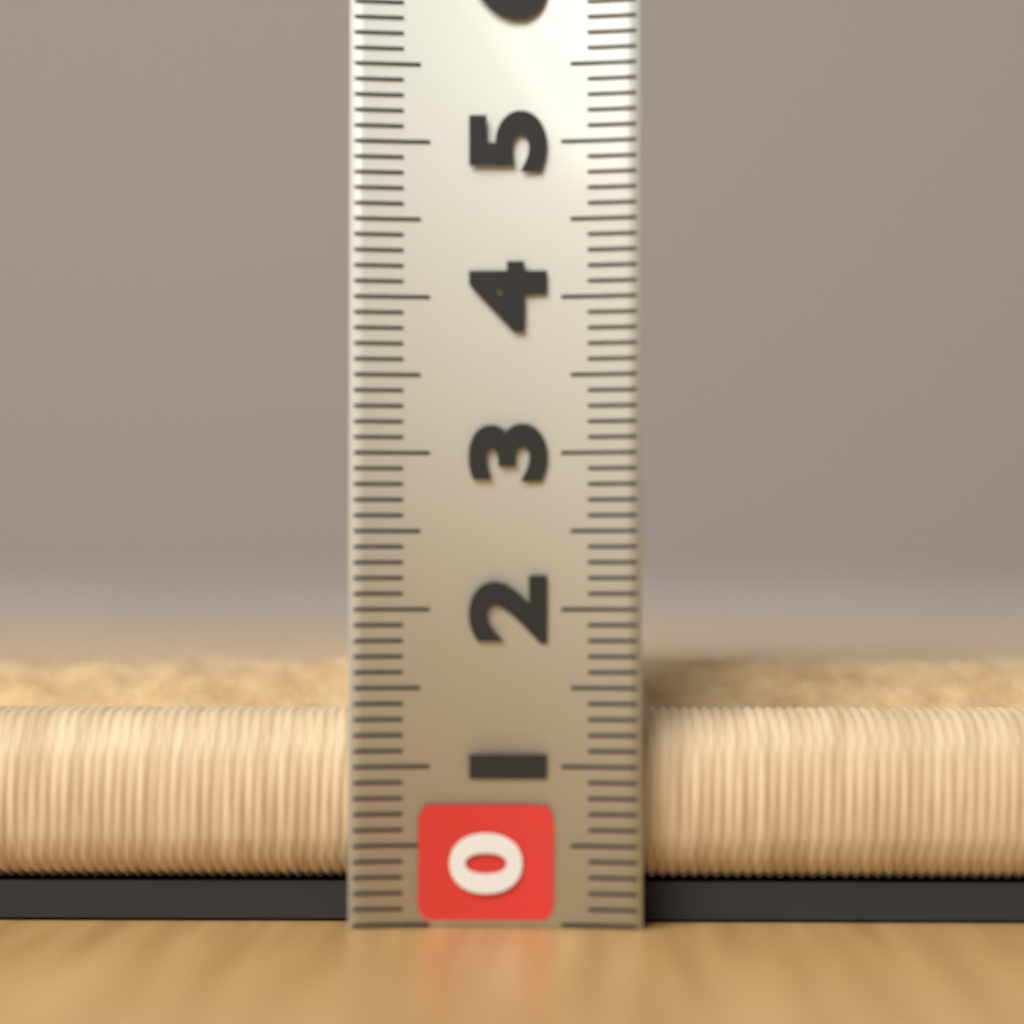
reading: 1.8 (no unit)
